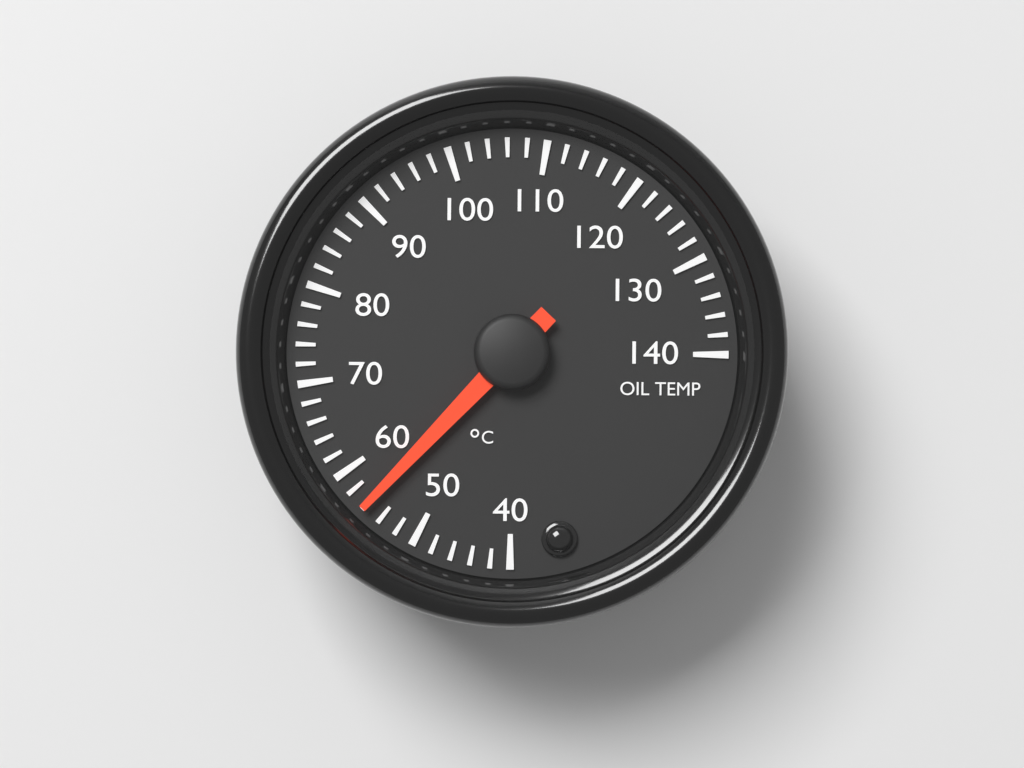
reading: 56 °C
